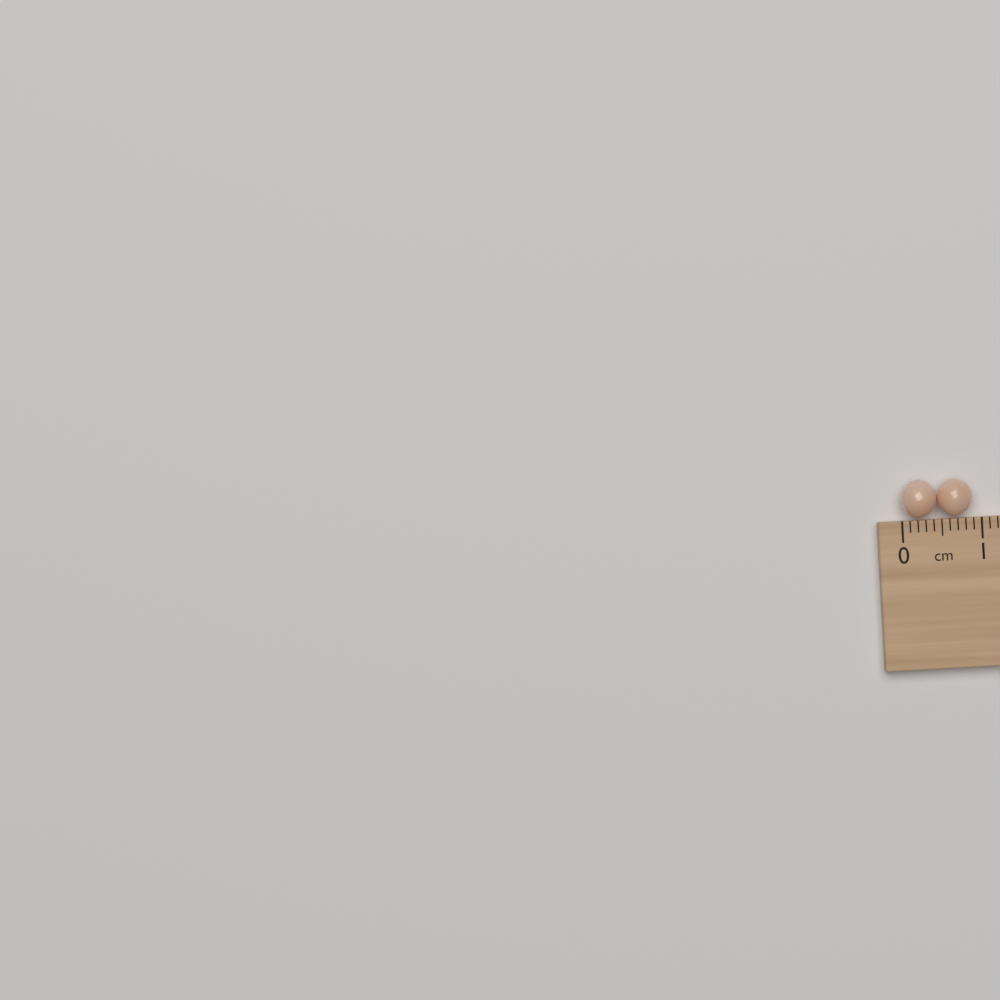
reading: 0.9 cm
